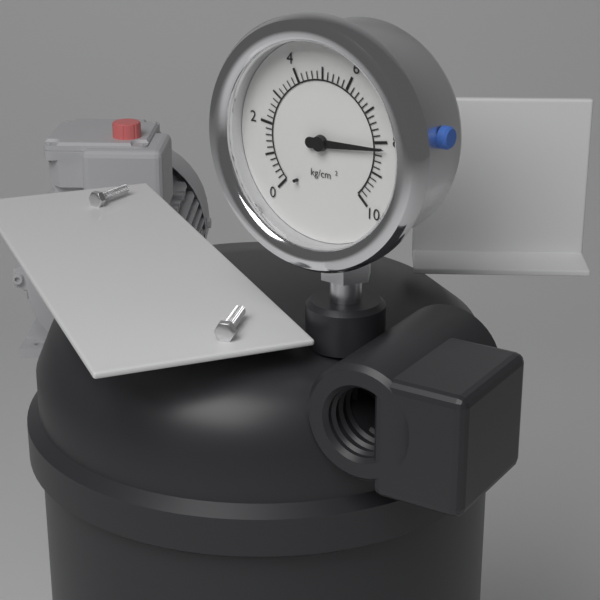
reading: 8.2 kg/cm²
